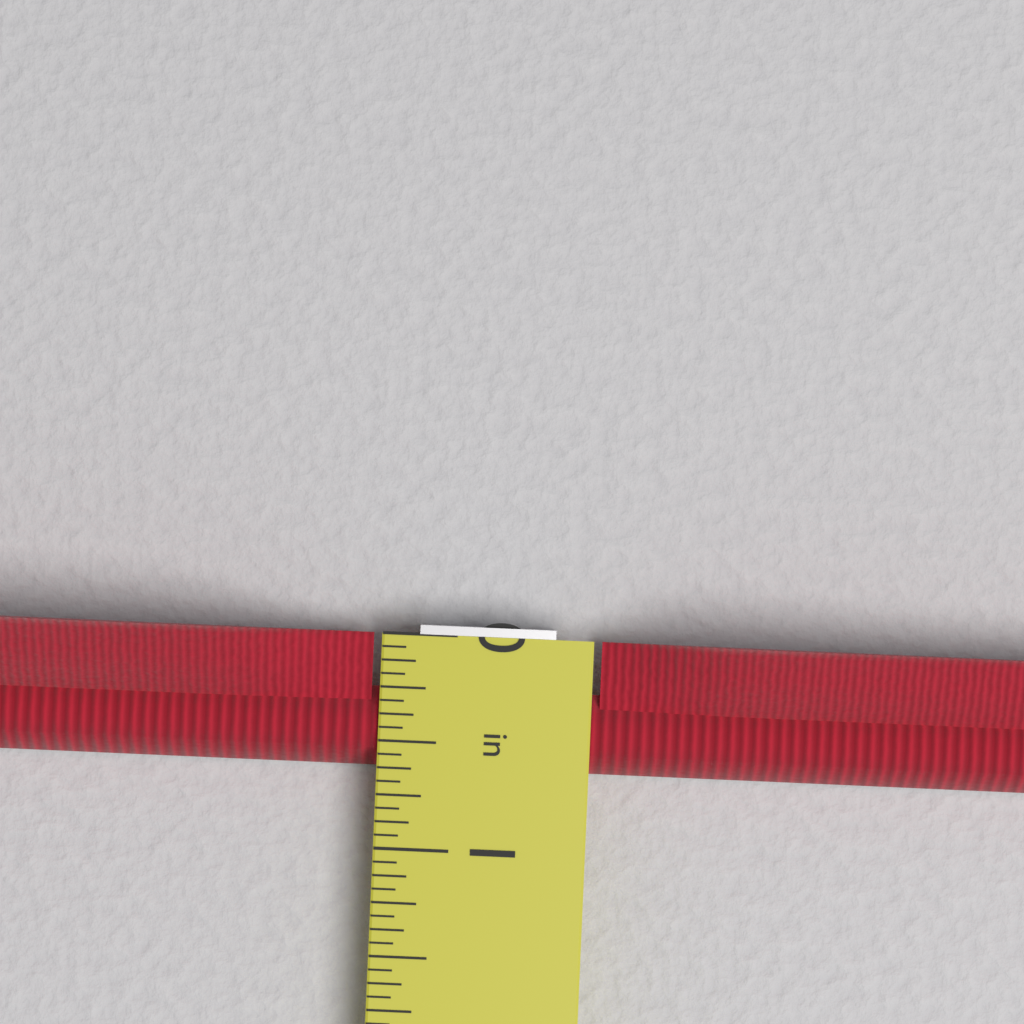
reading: 0.6250 in
